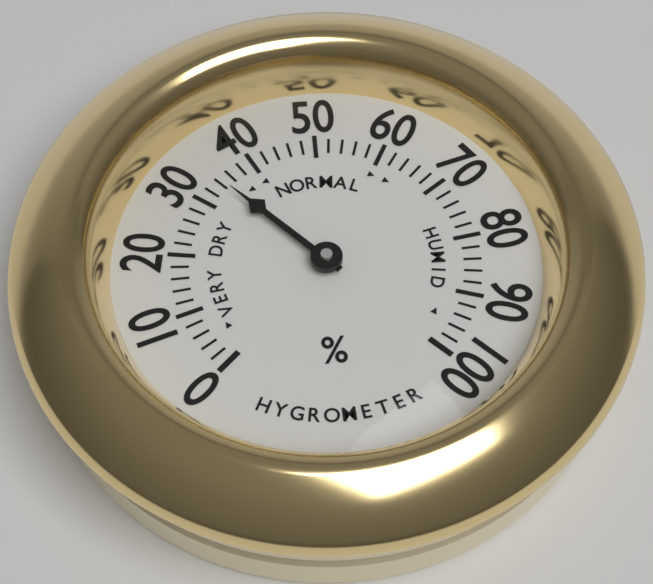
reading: 34 %
